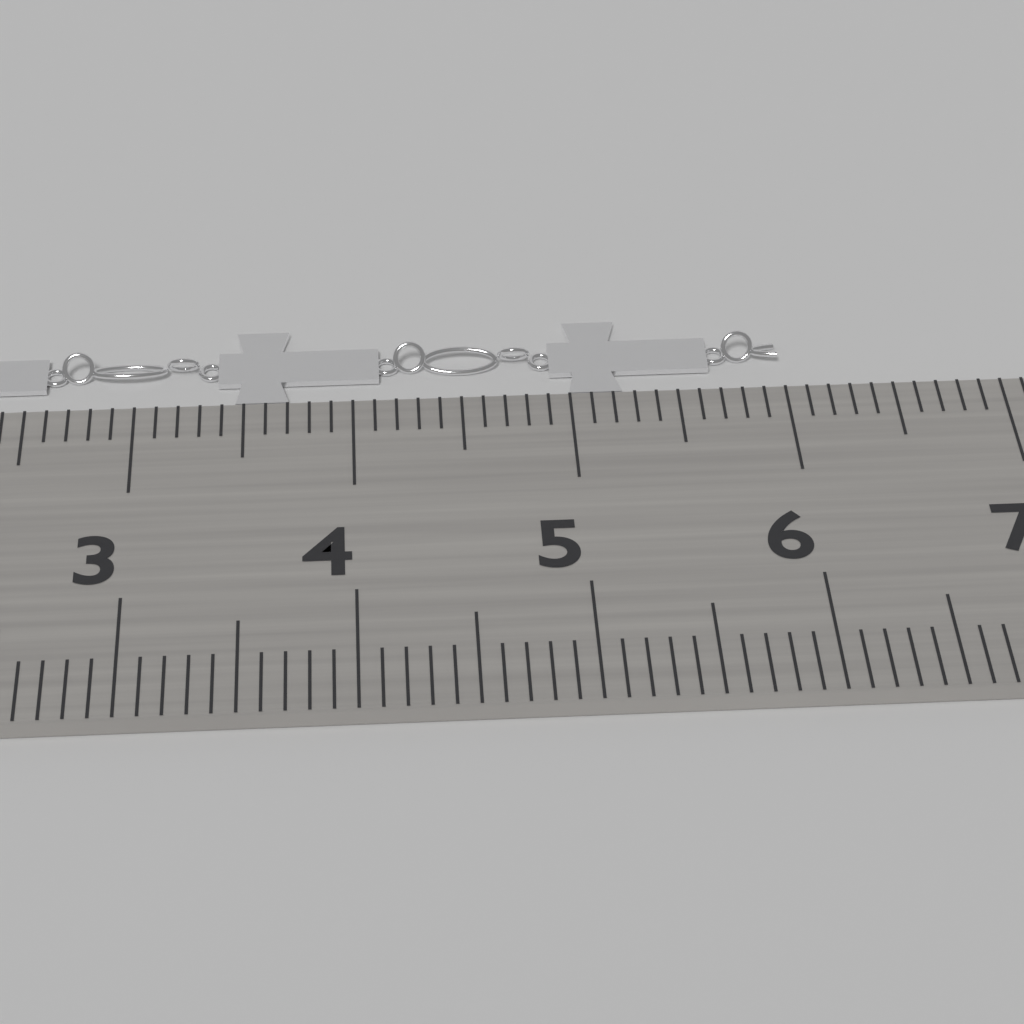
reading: 6.0 cm
